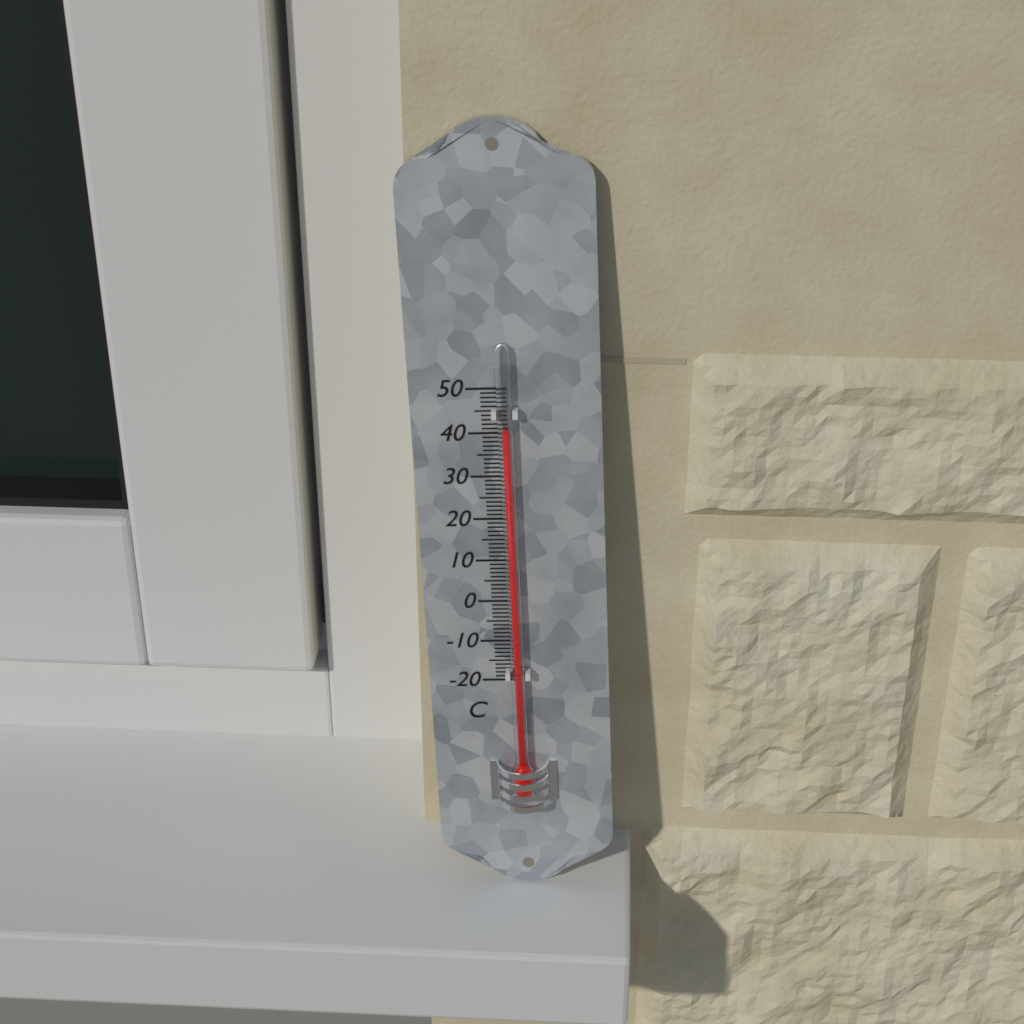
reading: 41 °C
